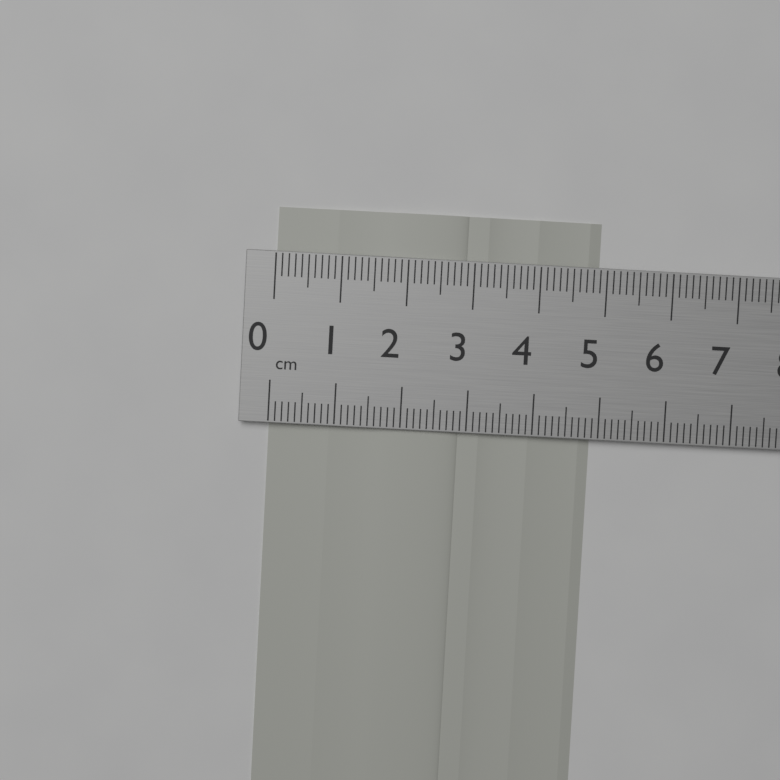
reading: 4.9 cm
